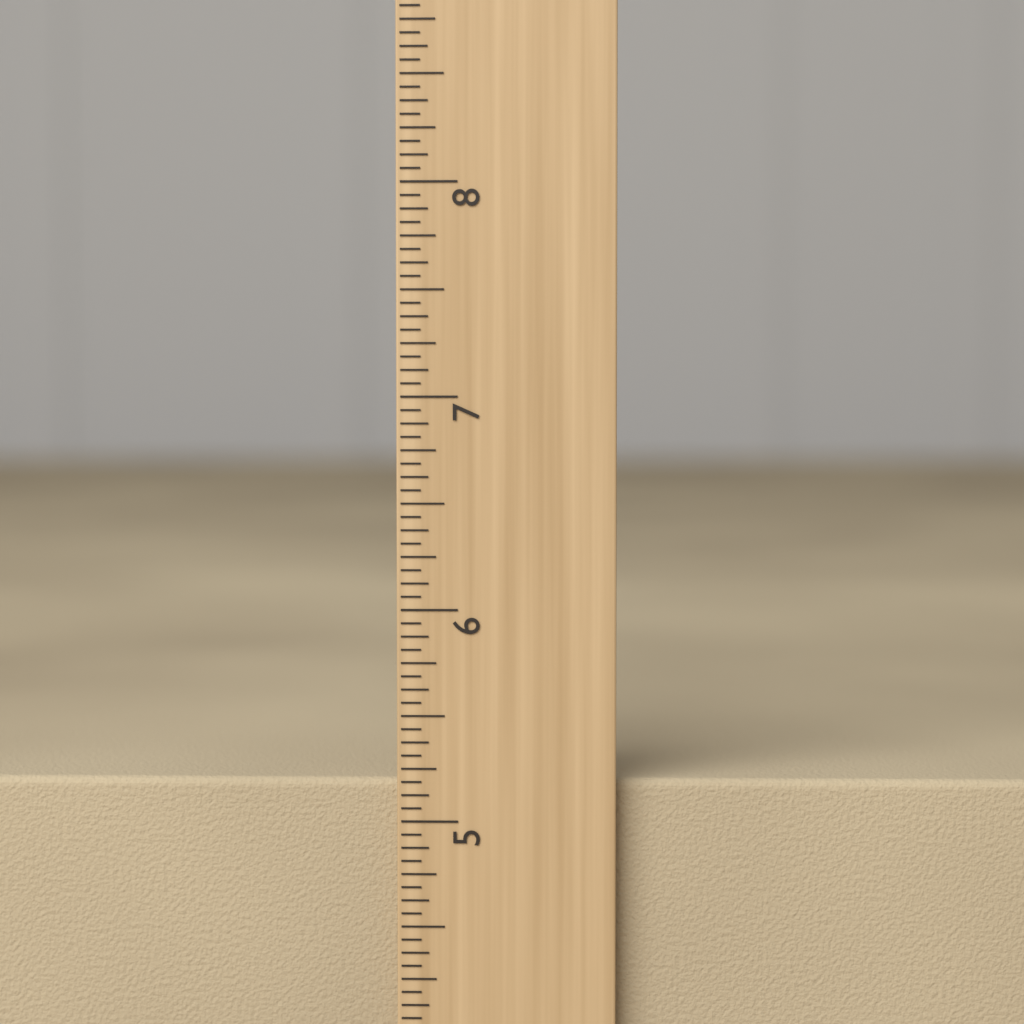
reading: 5.1875 inch
